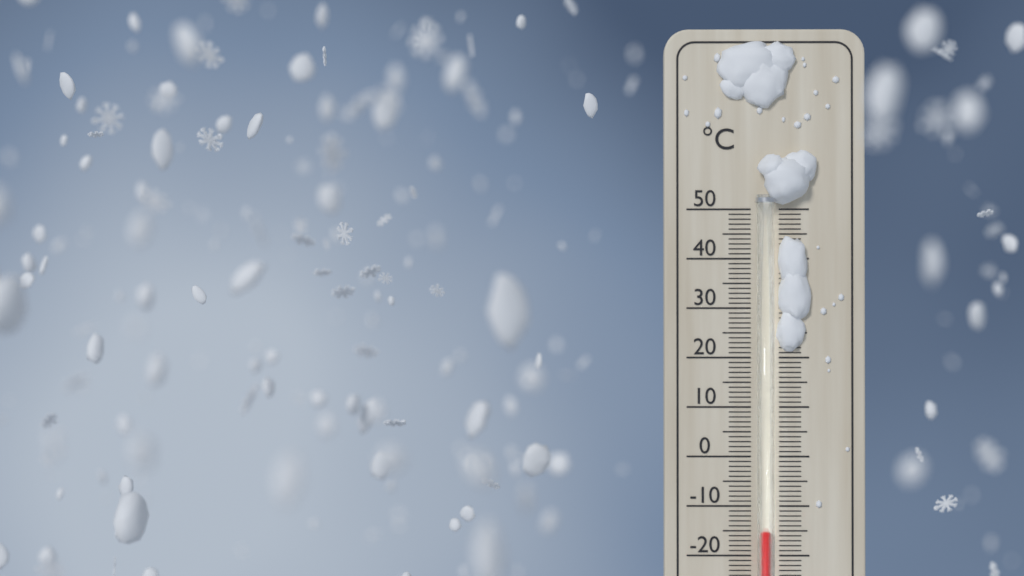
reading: -15 °C
